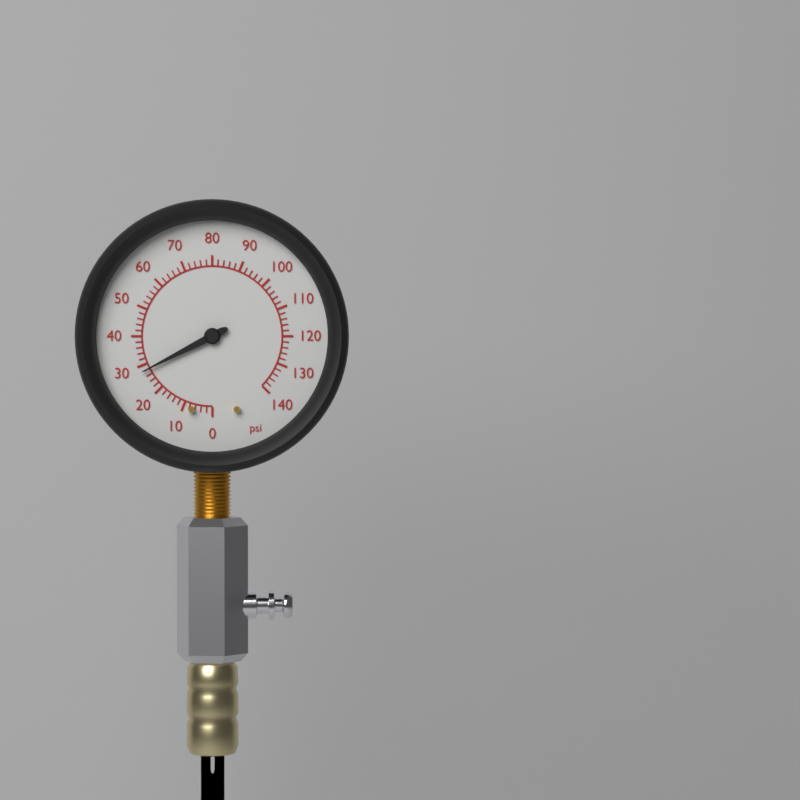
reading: 28 psi
